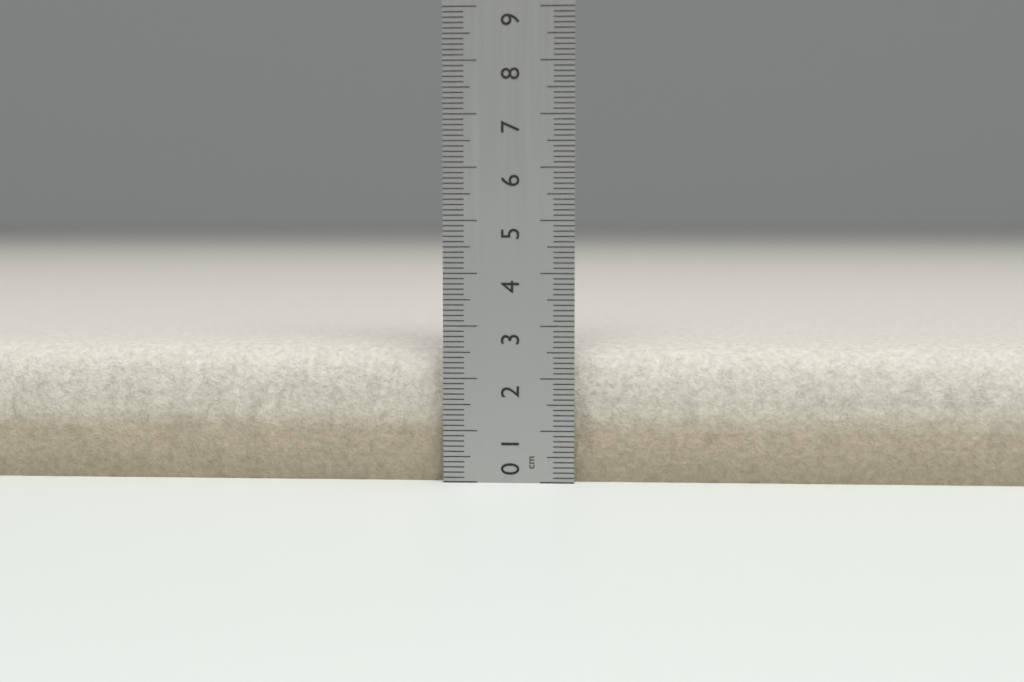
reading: 2.6 cm
